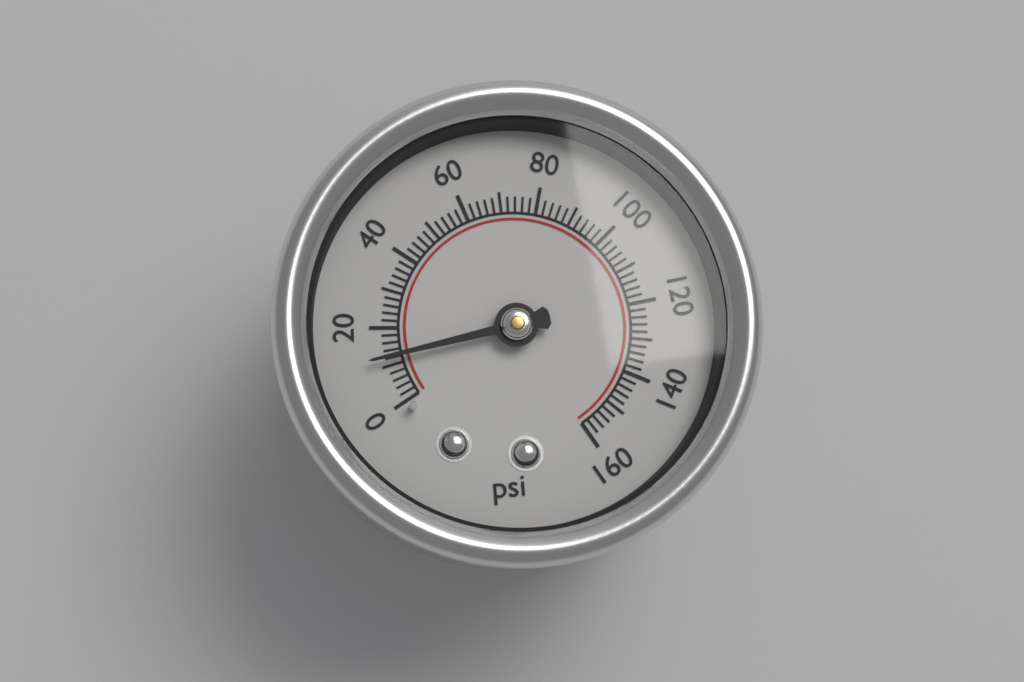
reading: 12 psi
